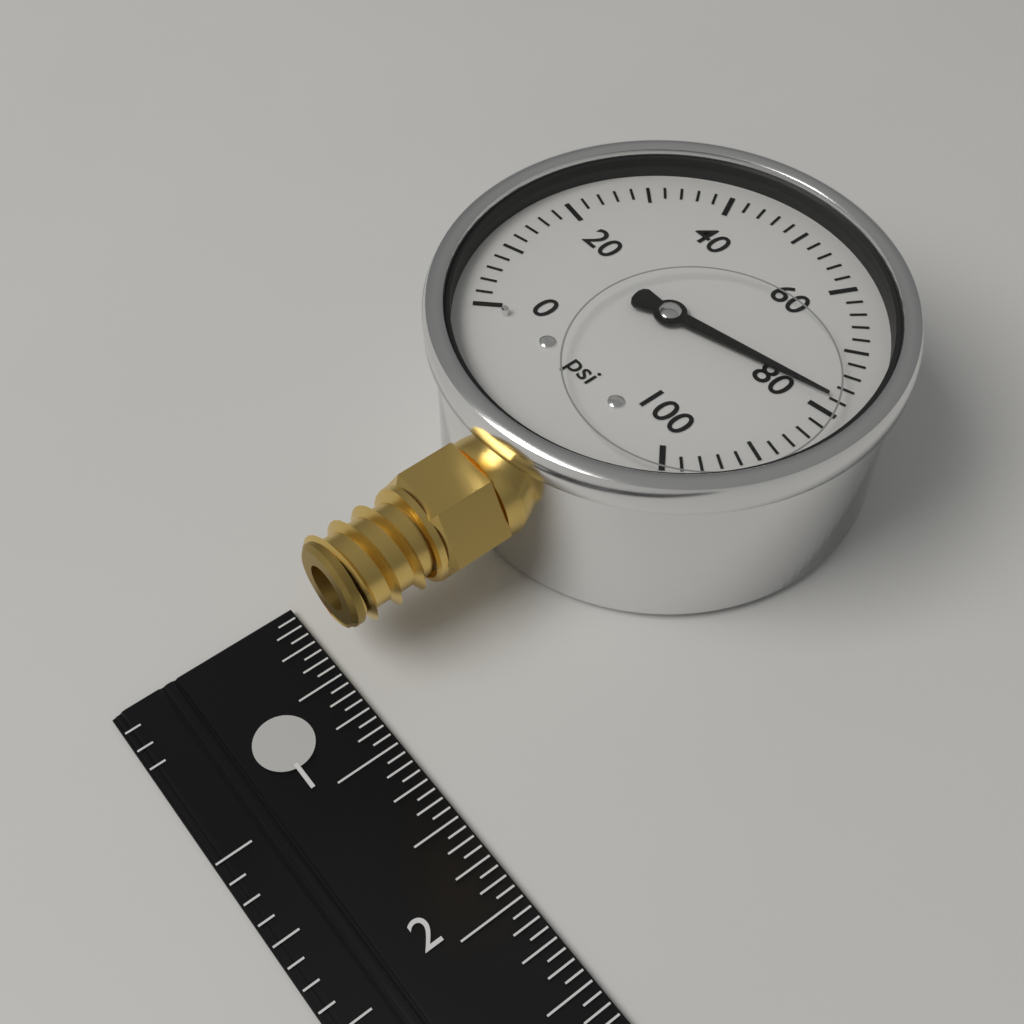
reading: 78 psi
